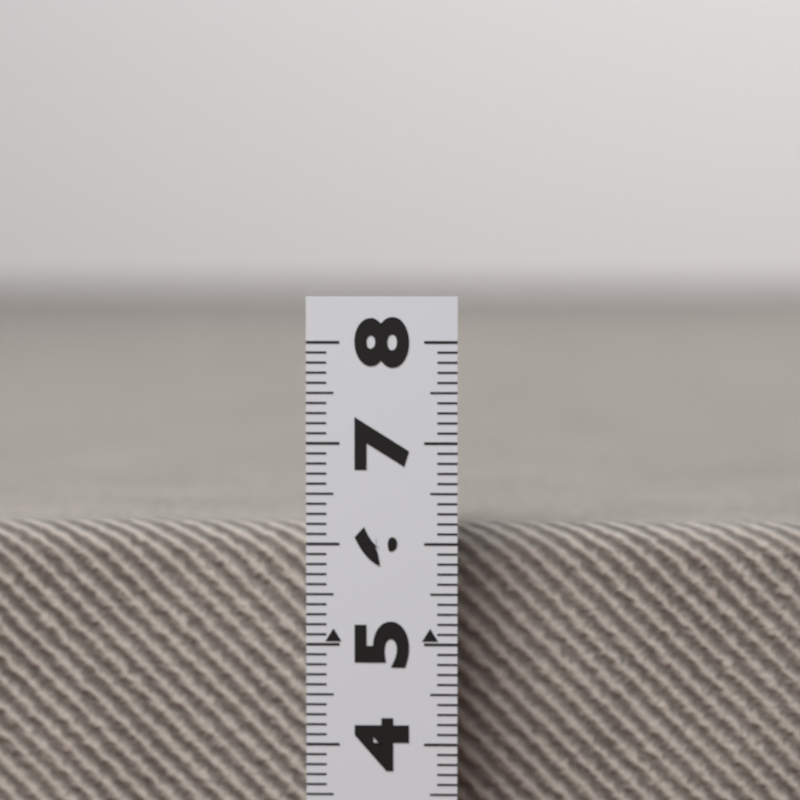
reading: 6.1 (no unit)
